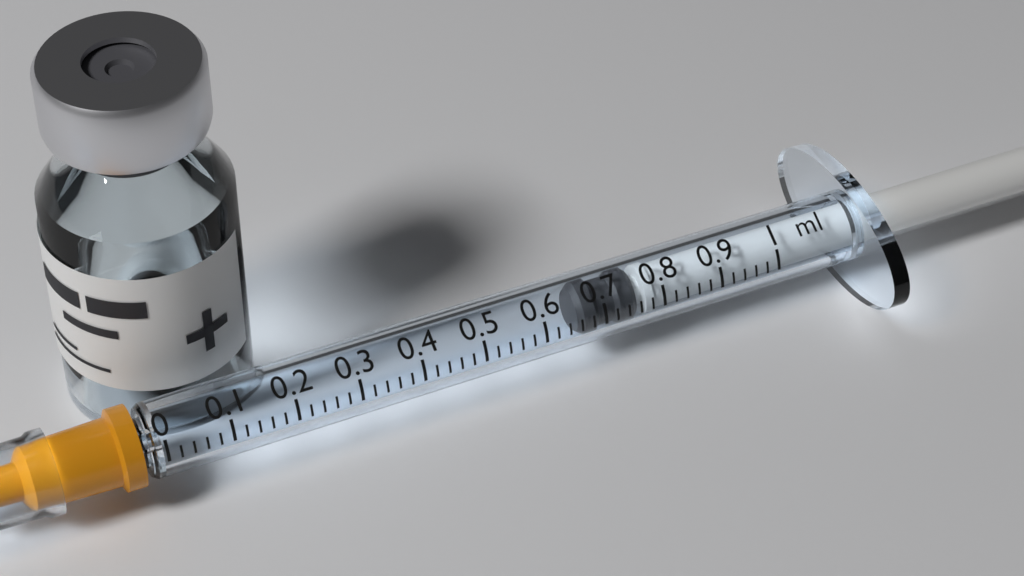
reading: 0.66 ml
